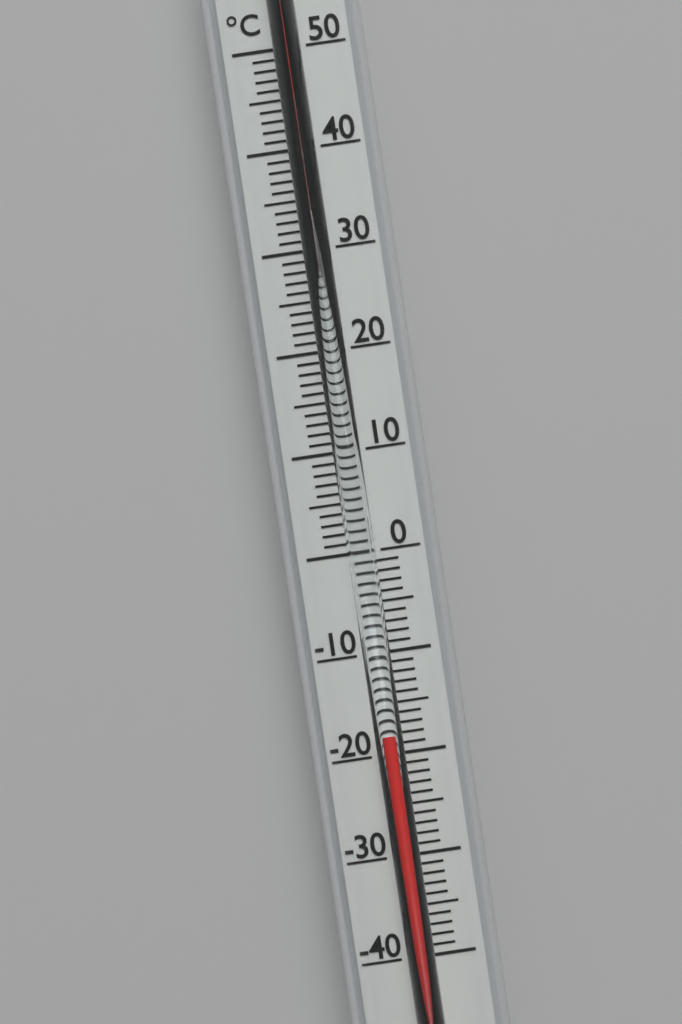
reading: -18 °C
